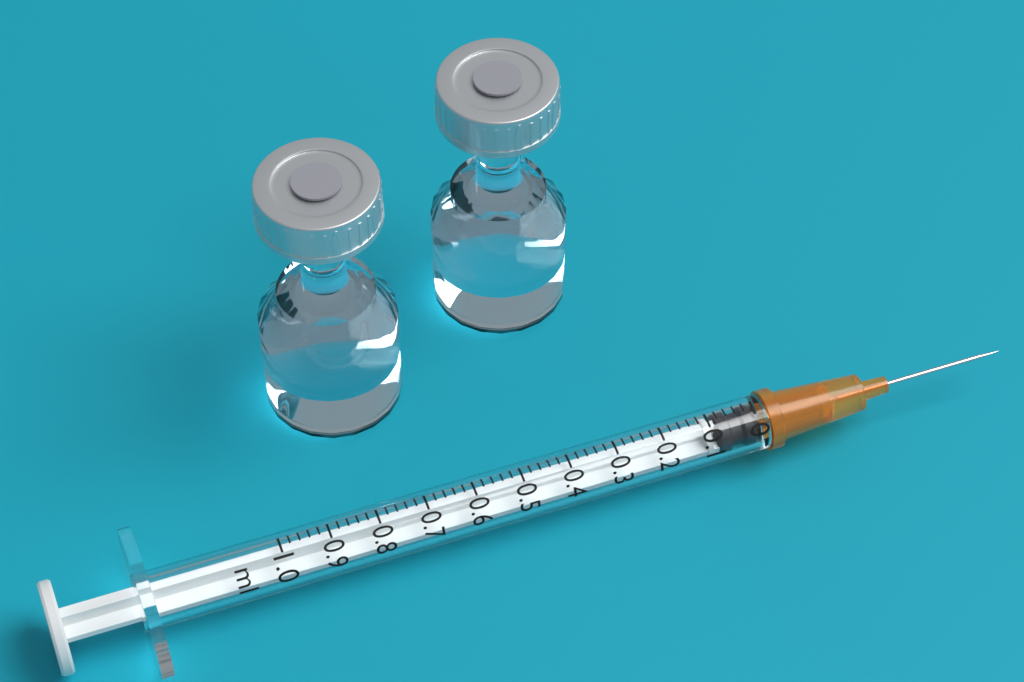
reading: 0.00 ml
